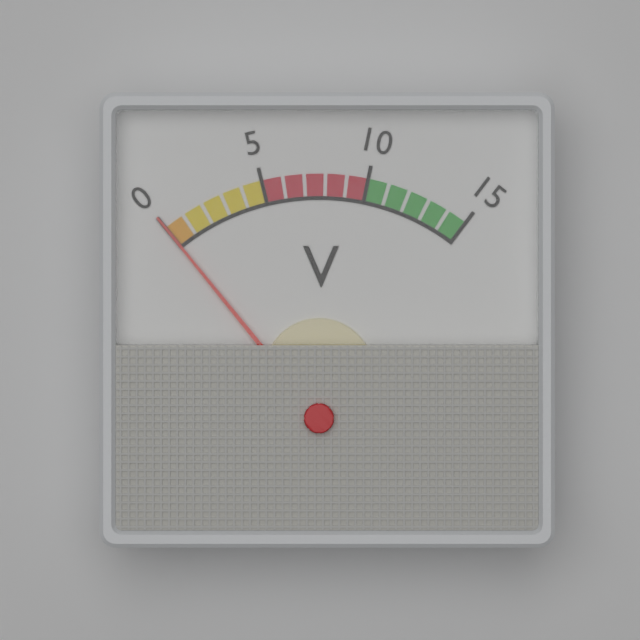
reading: 0 V
